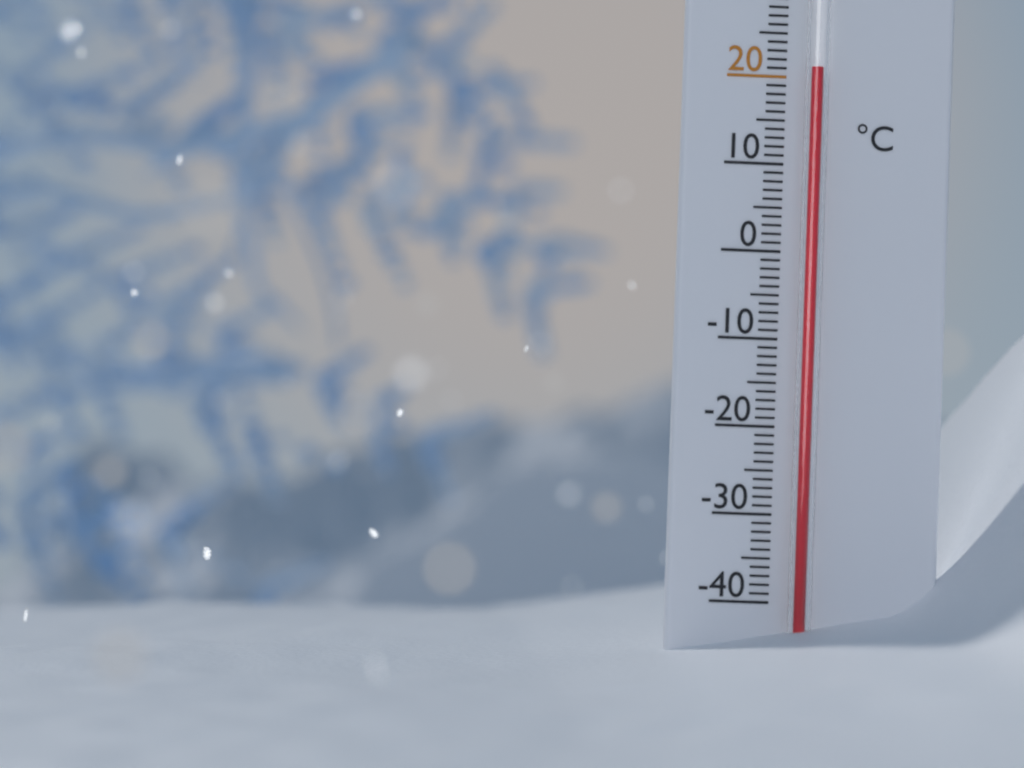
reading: 21 °C
